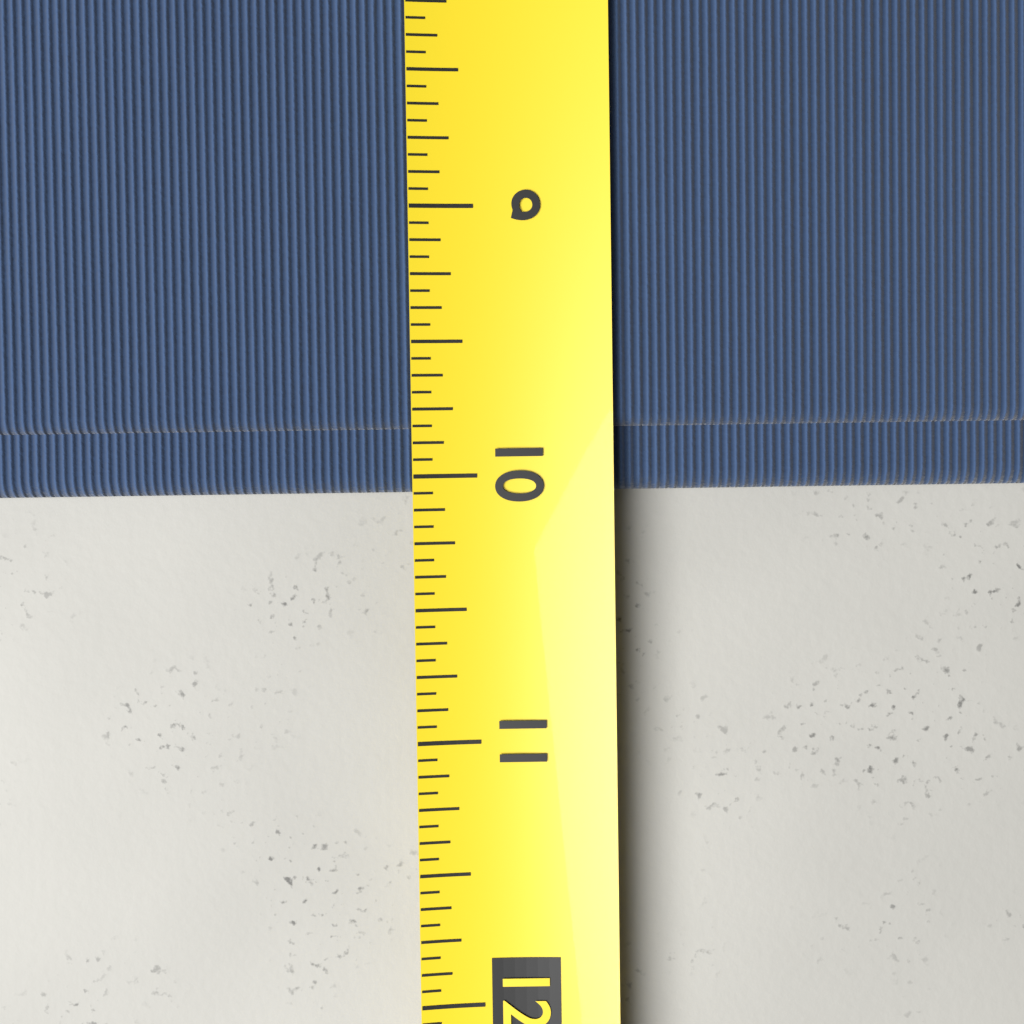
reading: 10.0625 (no unit)
